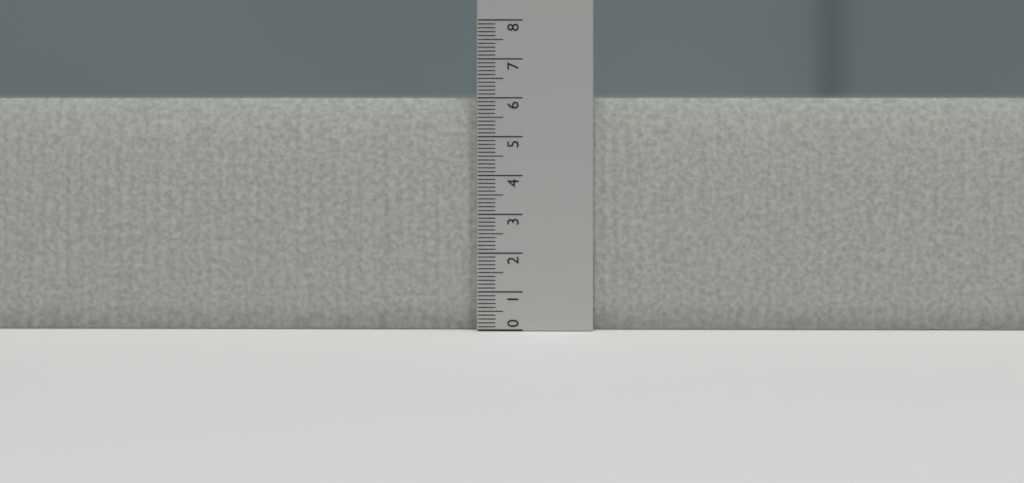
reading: 6.0 (no unit)
